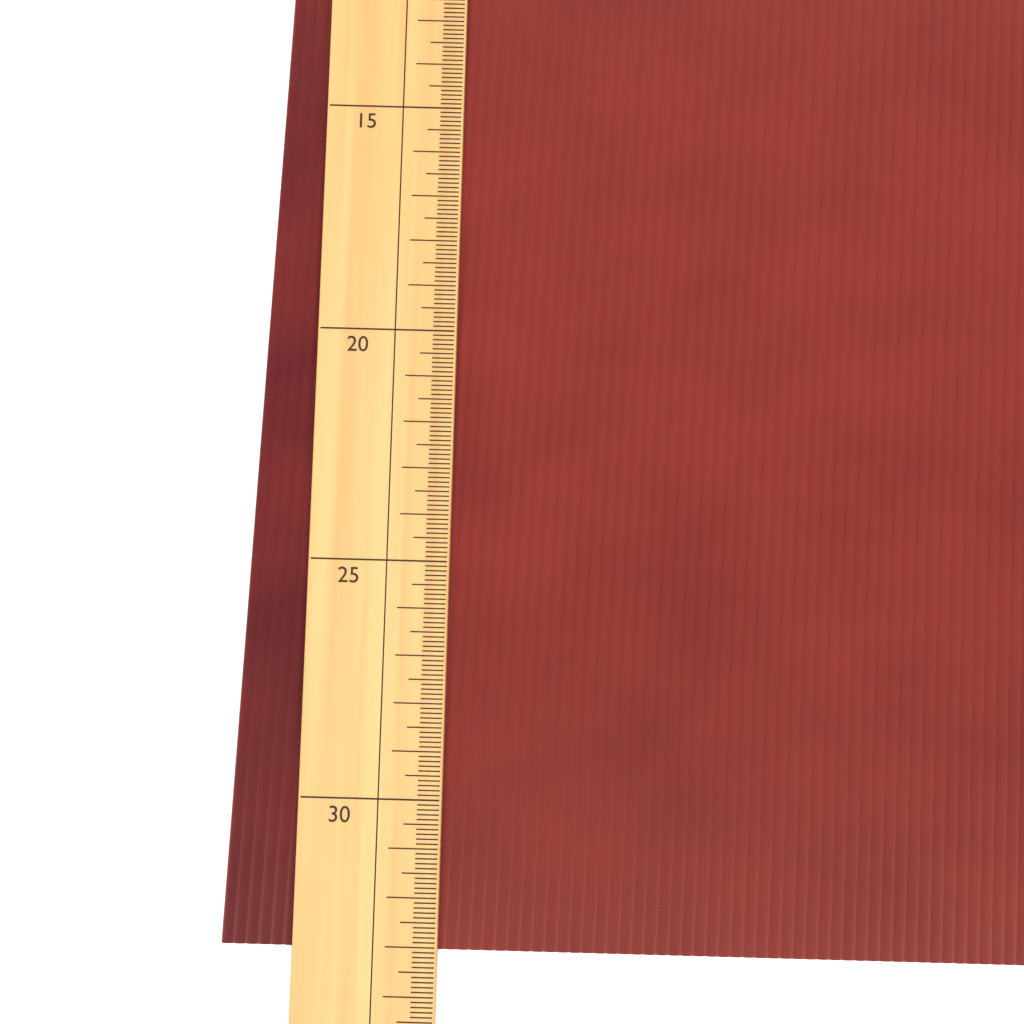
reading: 33.1 (no unit)
